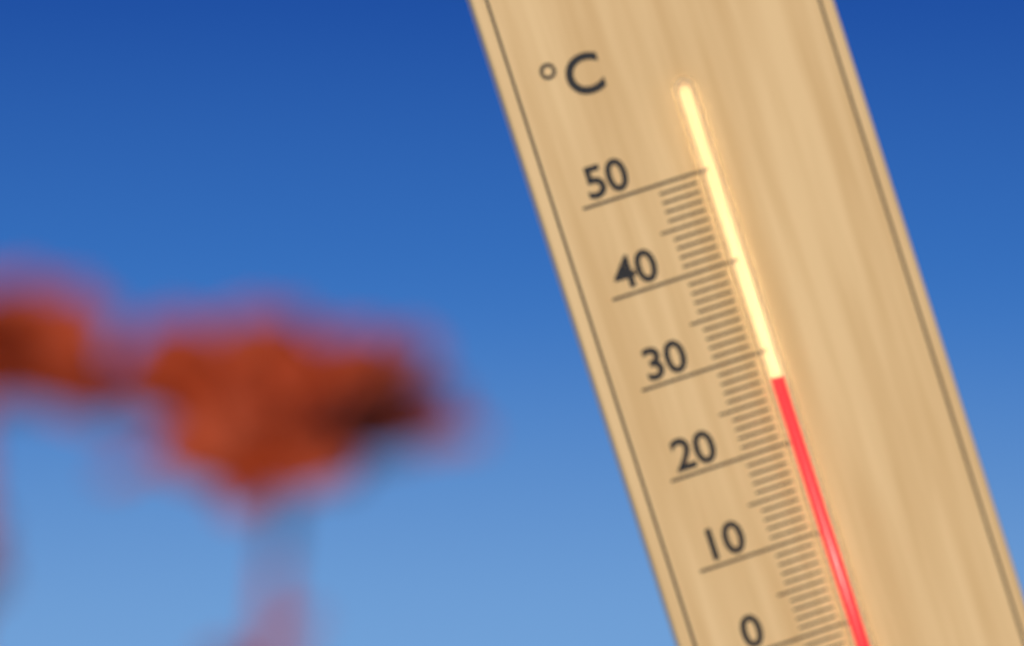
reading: 27 °C
